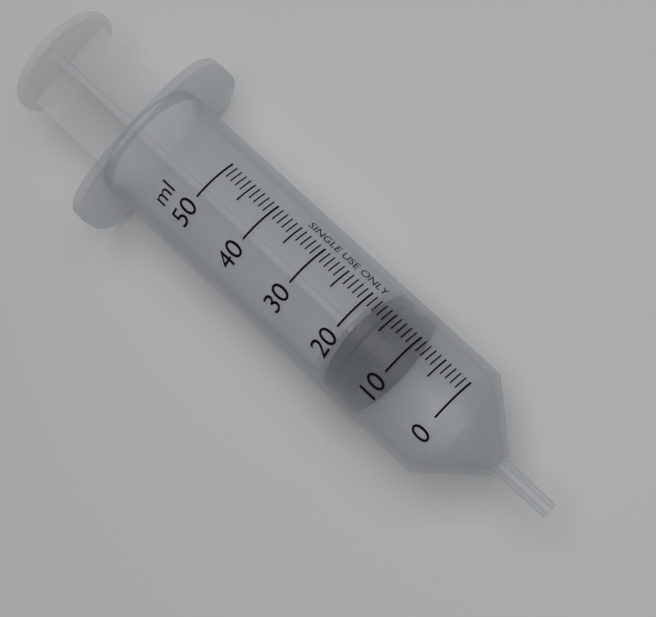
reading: 12 ml
